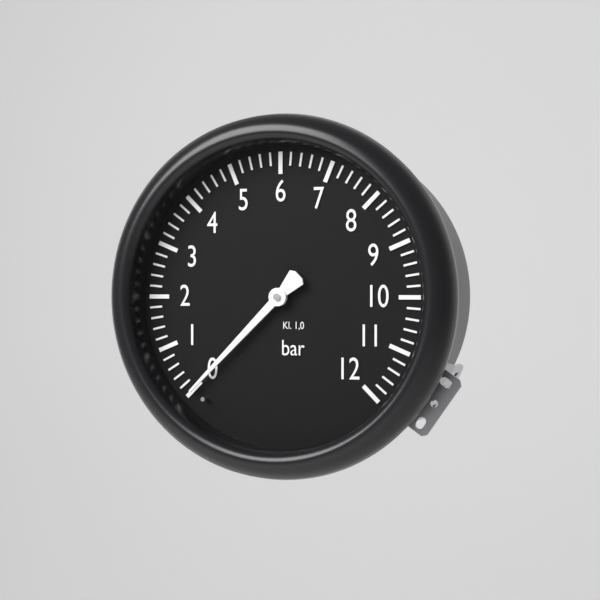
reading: 0.0 bar
